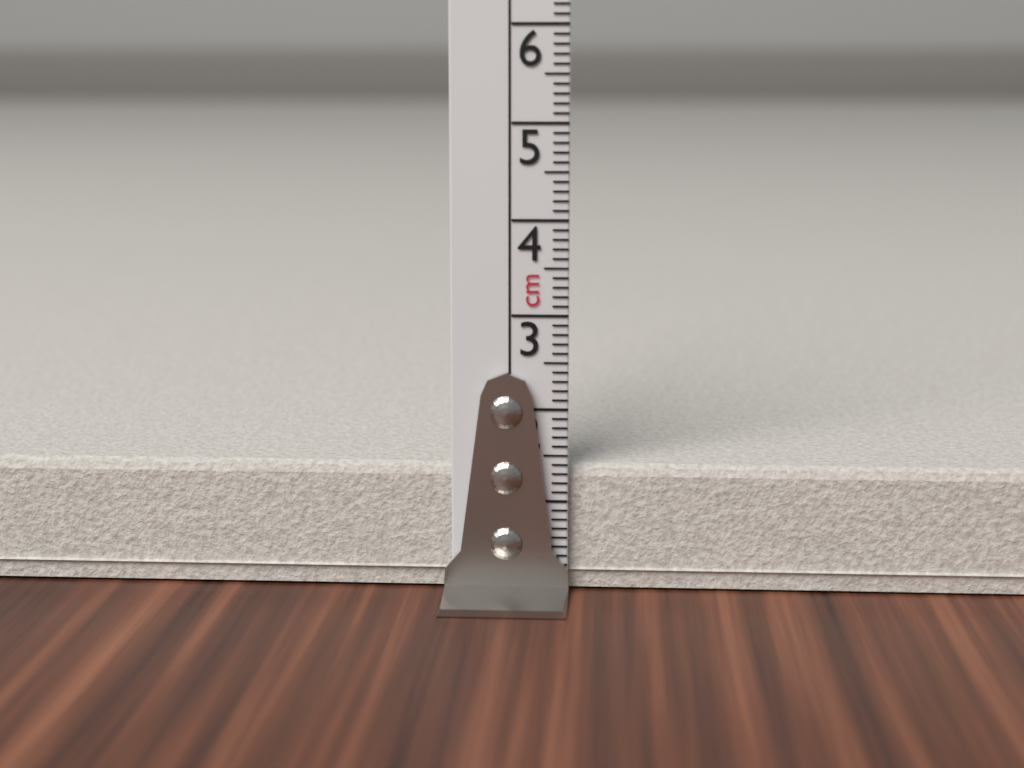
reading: 1.4 cm
